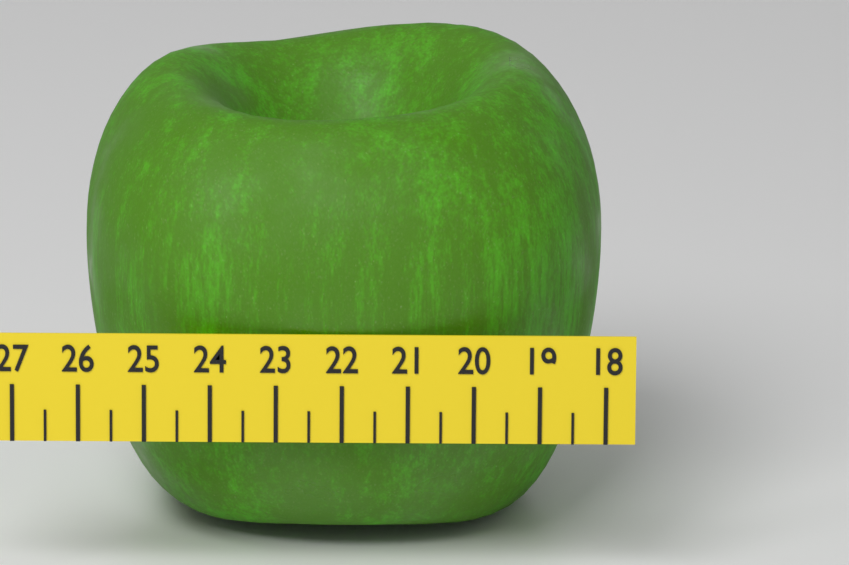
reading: 26.0 (no unit)
